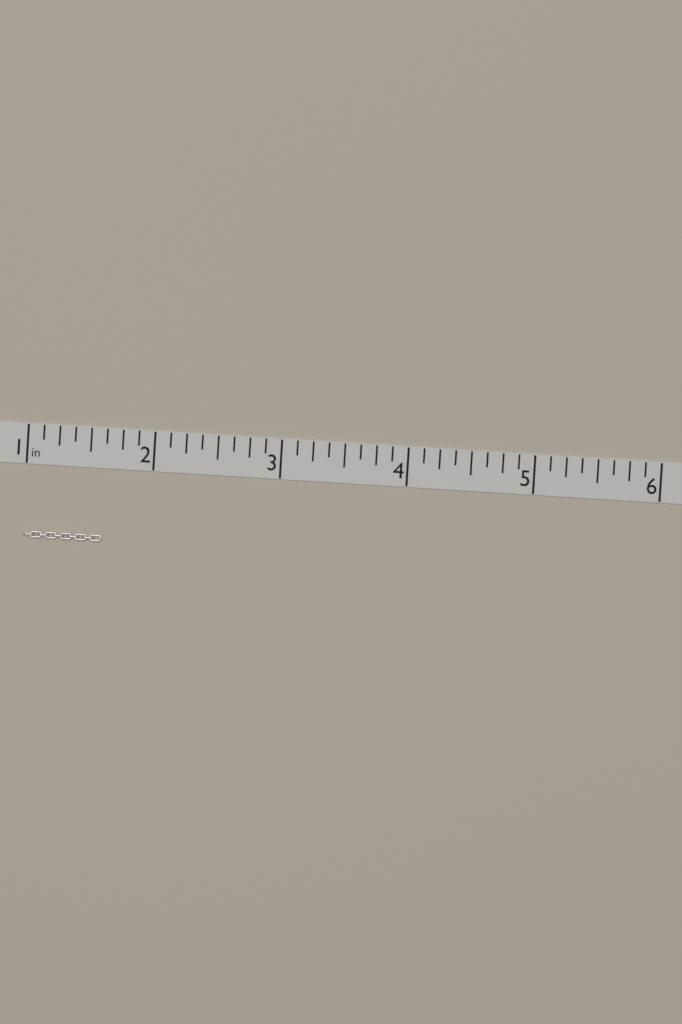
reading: 1.625 in
